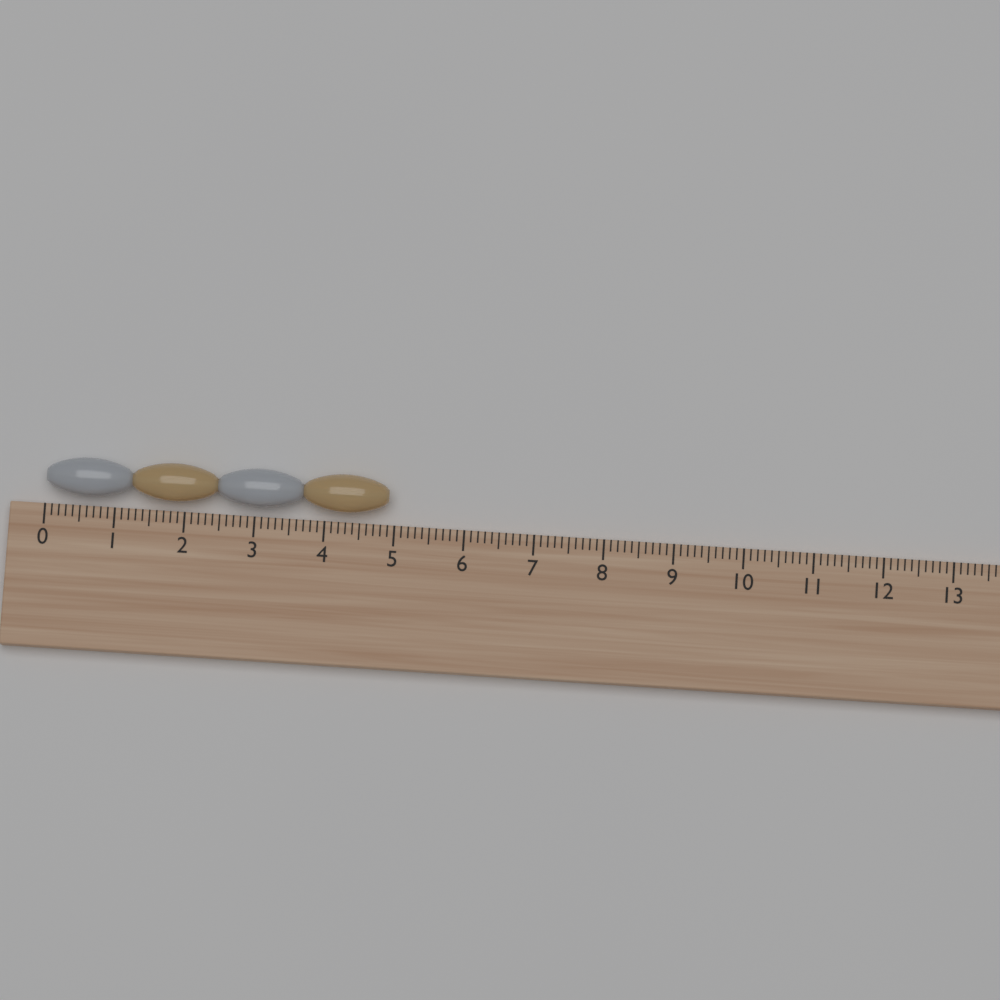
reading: 4.9 (no unit)
